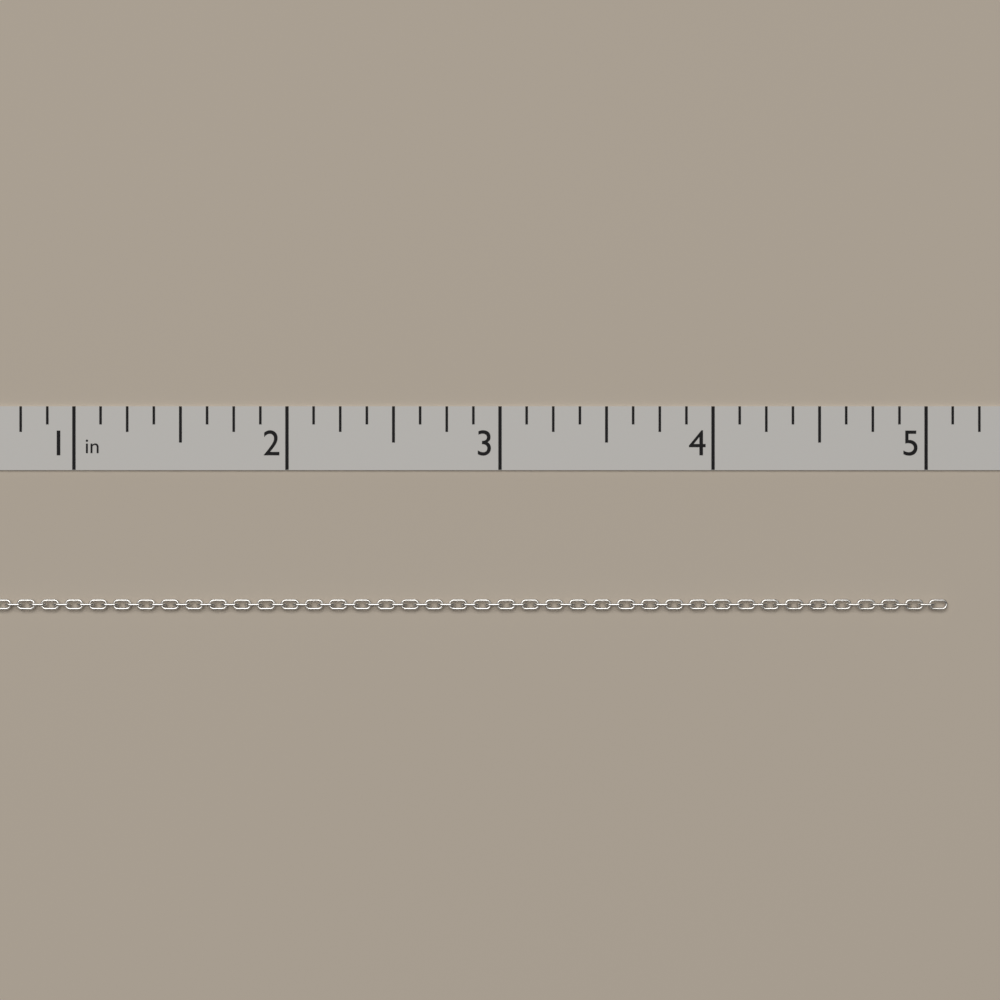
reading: 5.100 in
